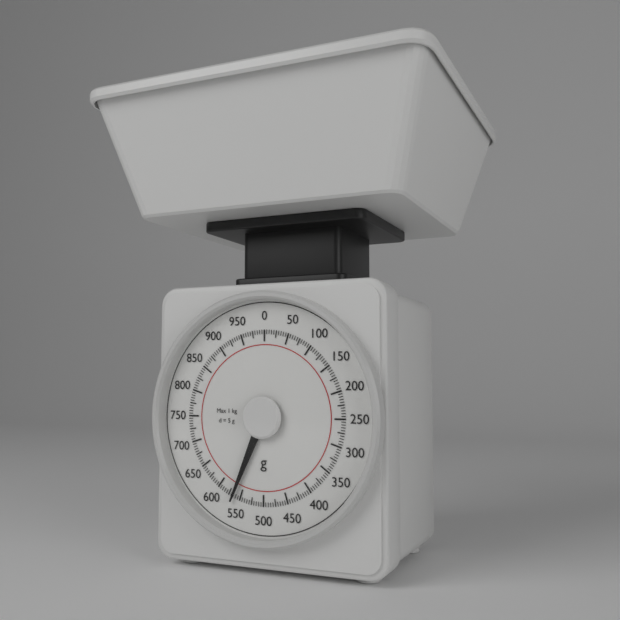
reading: 565 g
